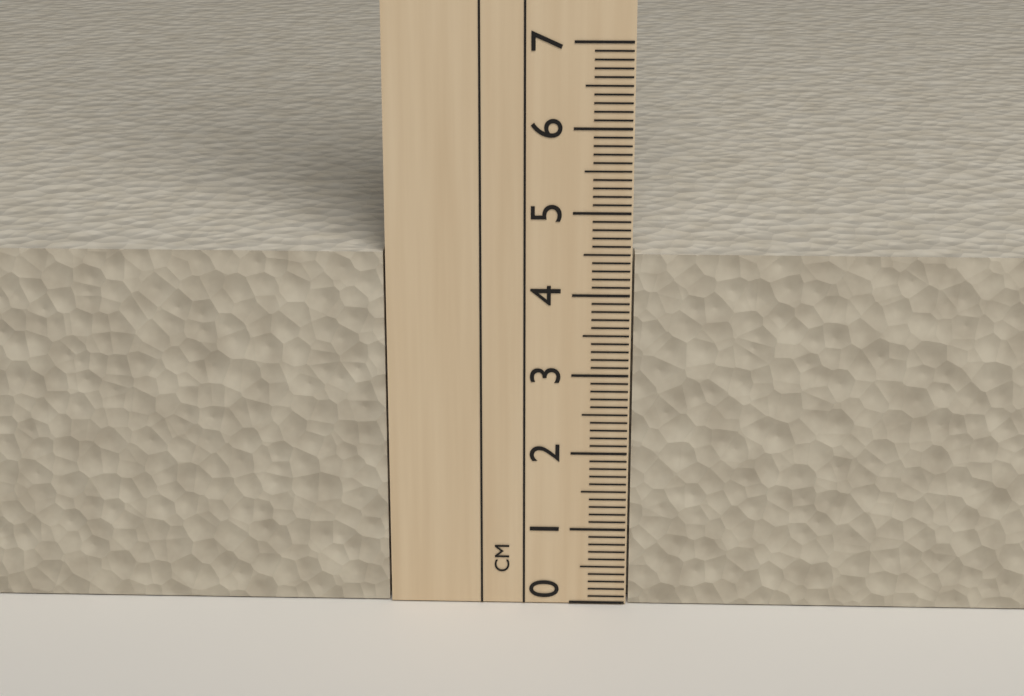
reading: 4.5 cm
